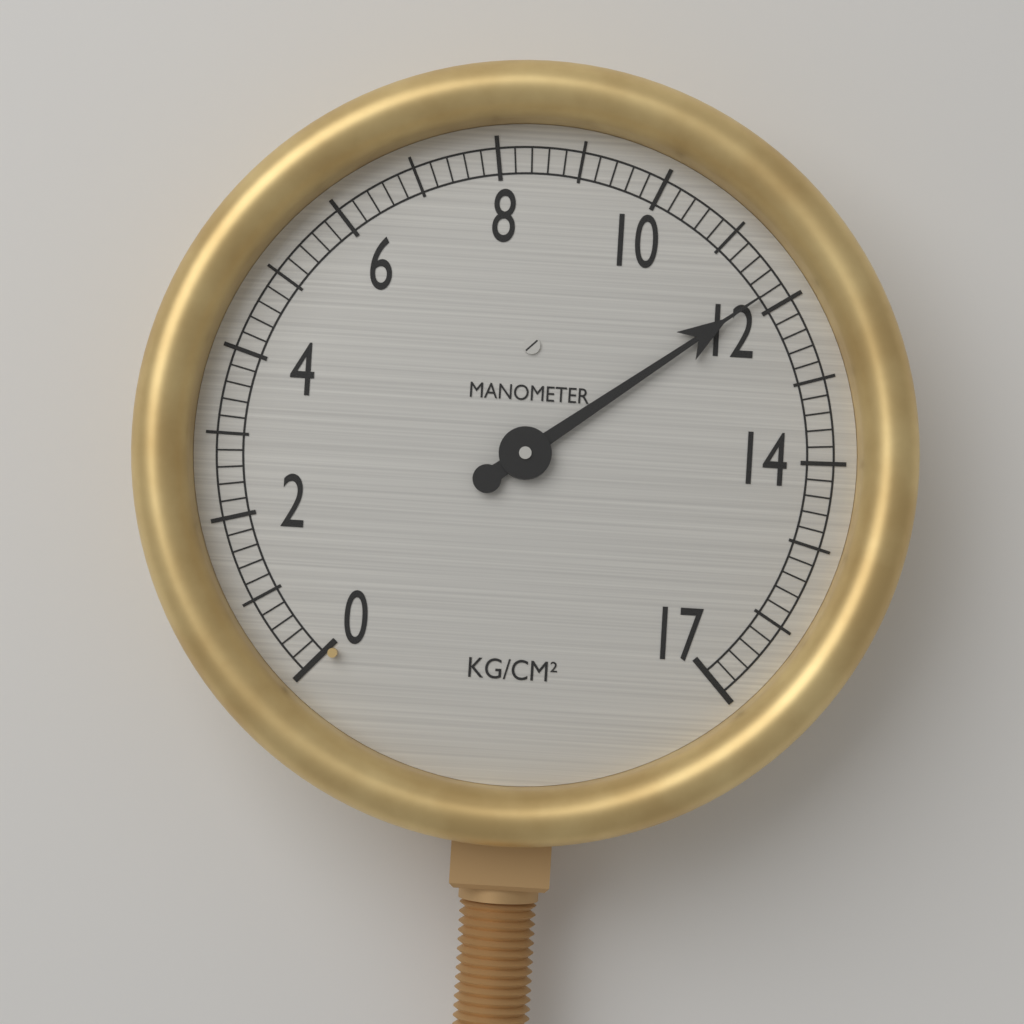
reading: 11.8 kg/cm²
